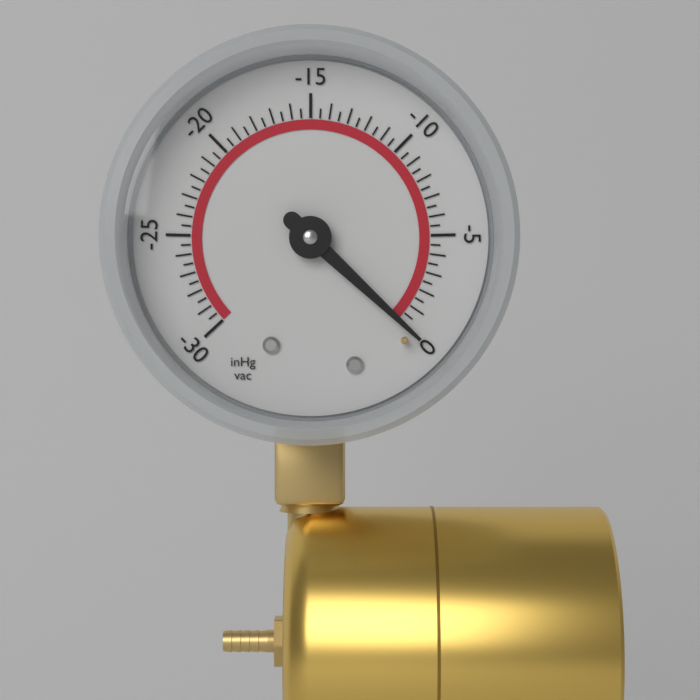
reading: 0.0 inHg
